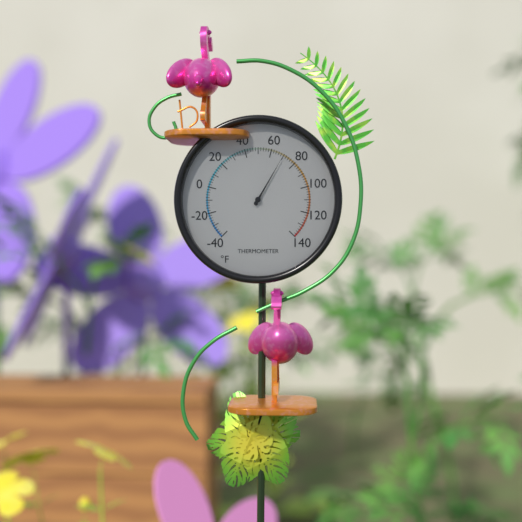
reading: 70 °F
